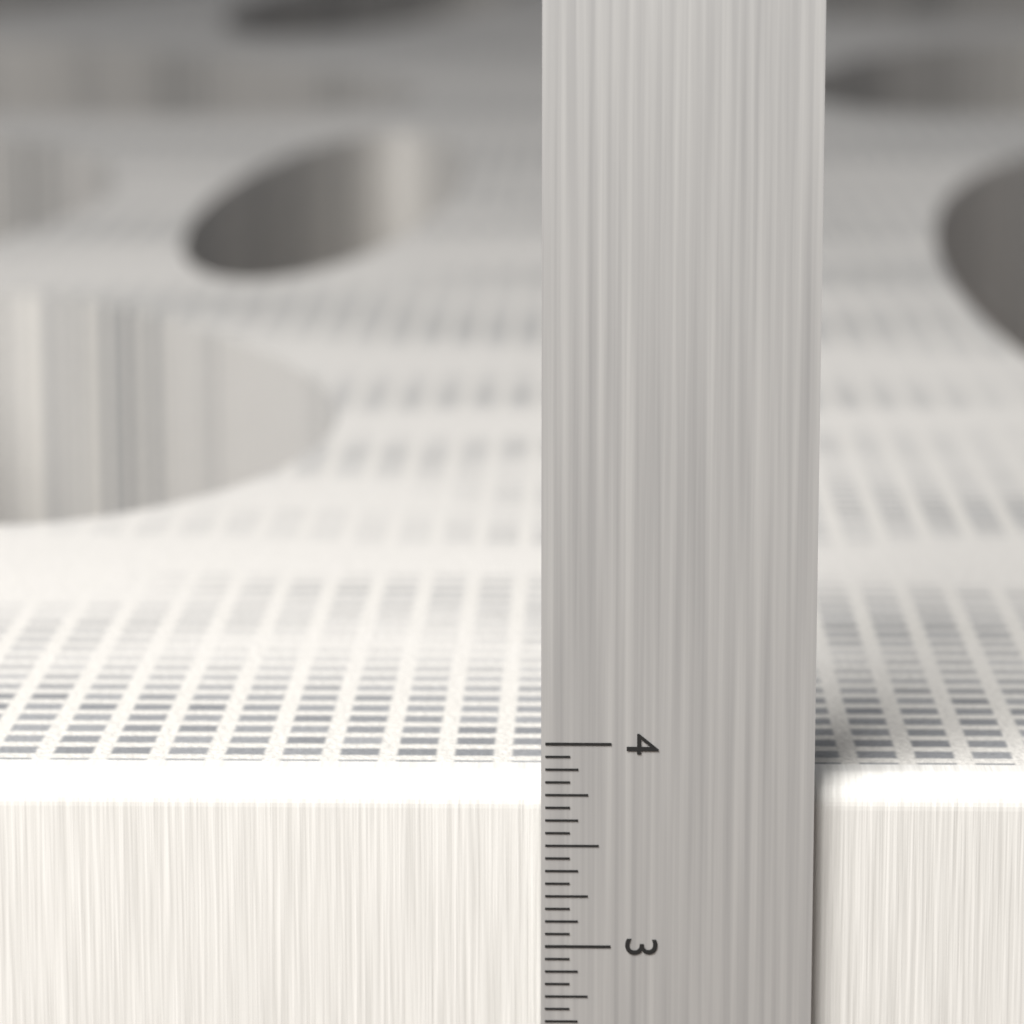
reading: 3.8125 in
